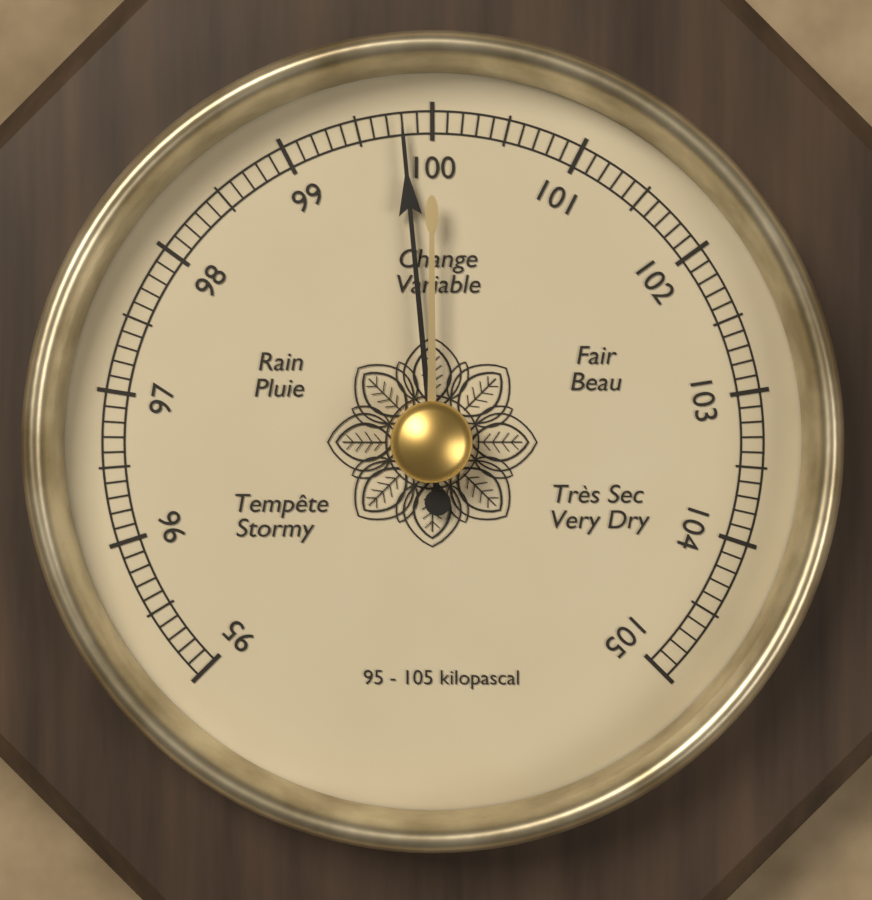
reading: 99.8 kPa
